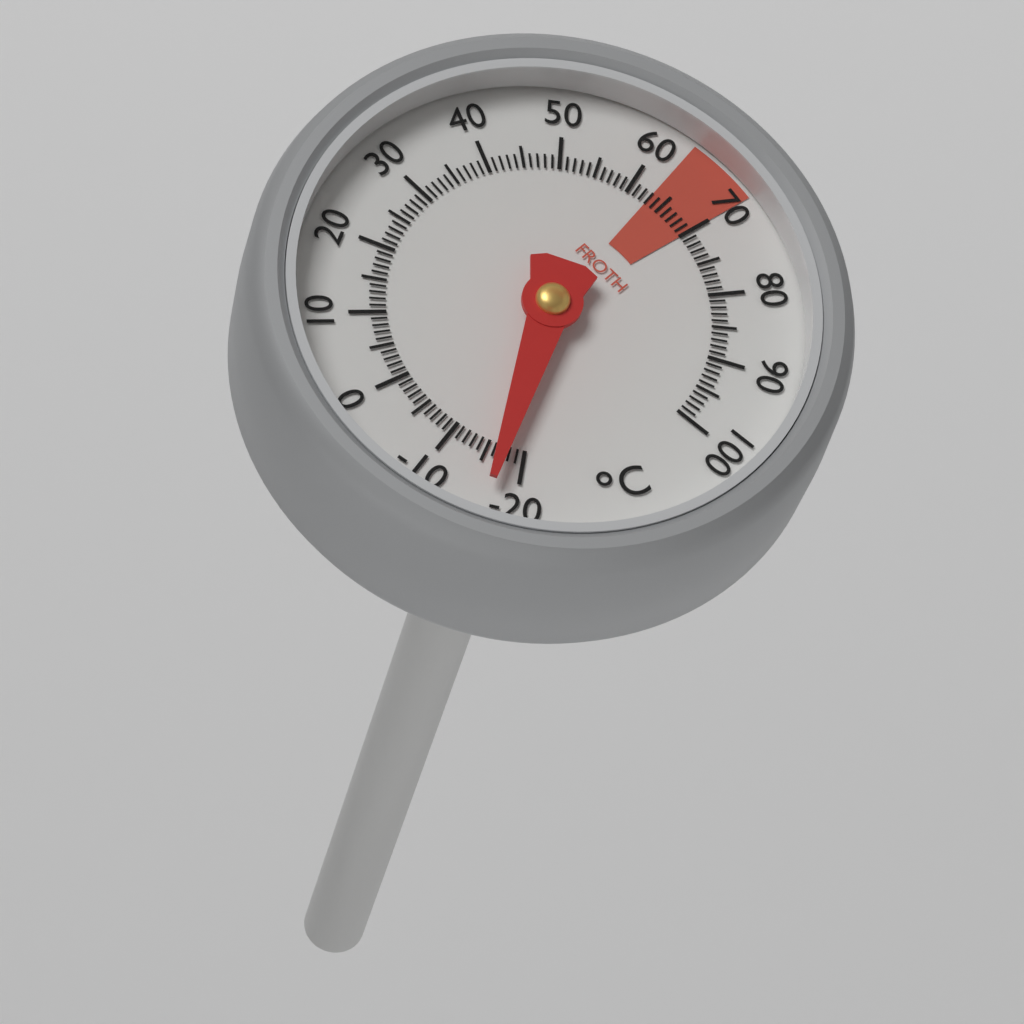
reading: -17 °C
